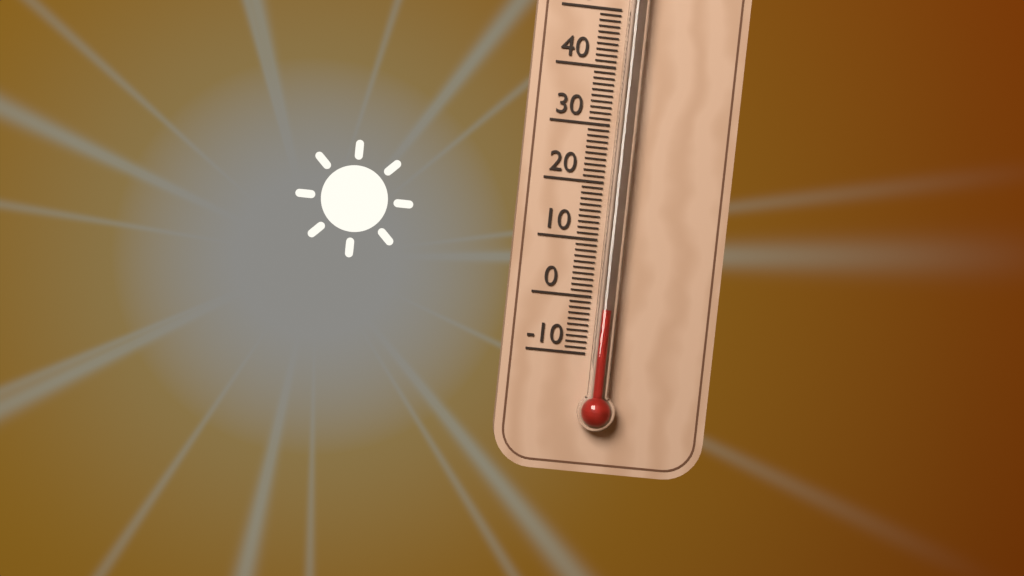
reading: -2 °C
